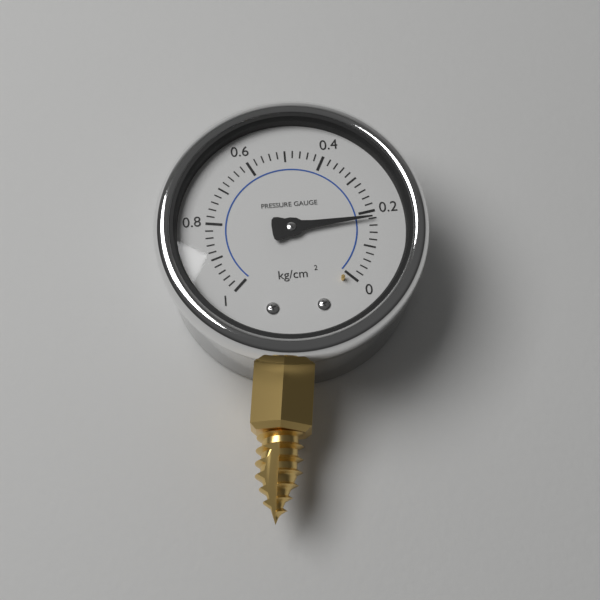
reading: 0.18 kg/cm²
